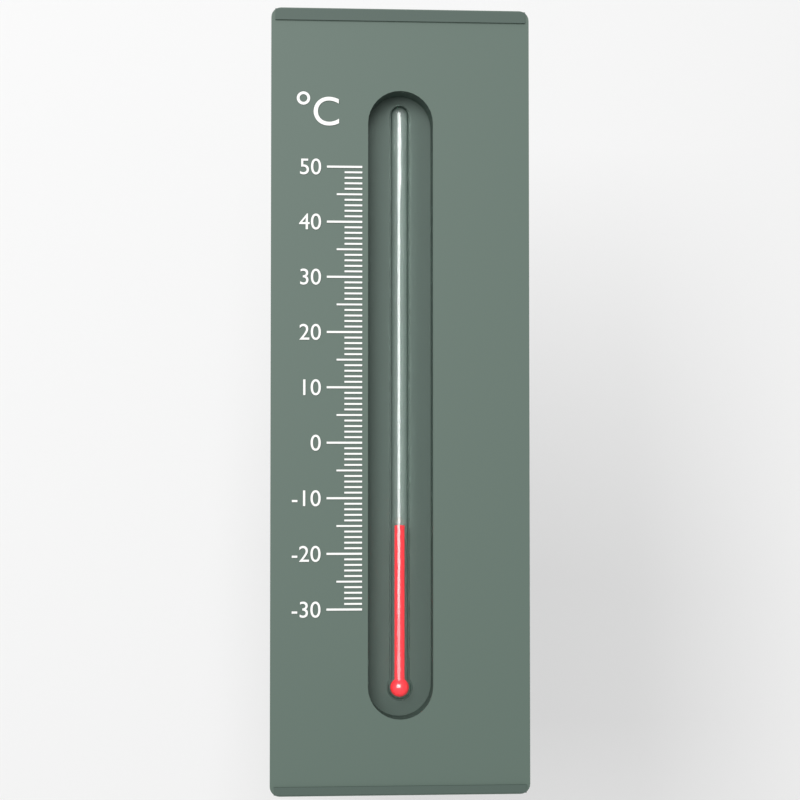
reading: -15 °C
